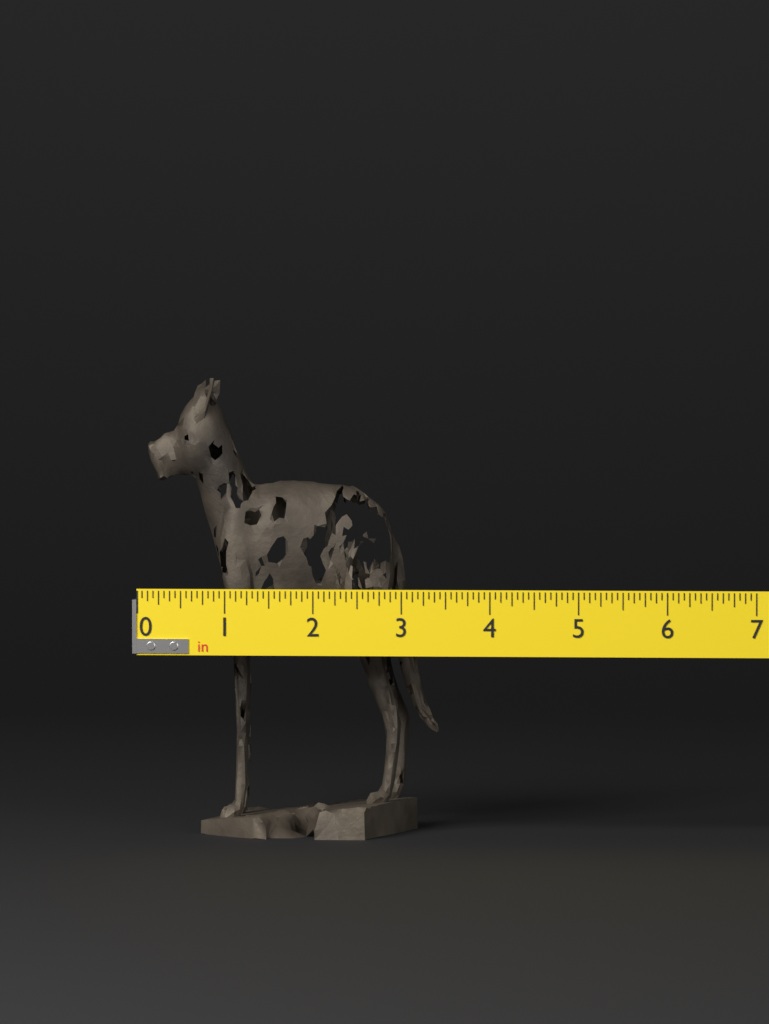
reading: 3.3125 in
